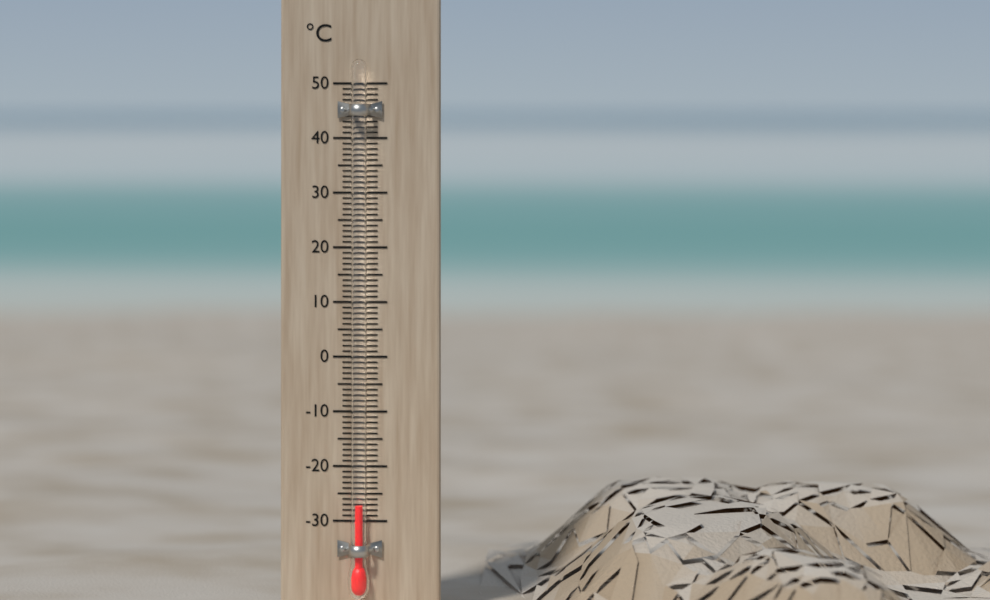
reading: -27 °C
